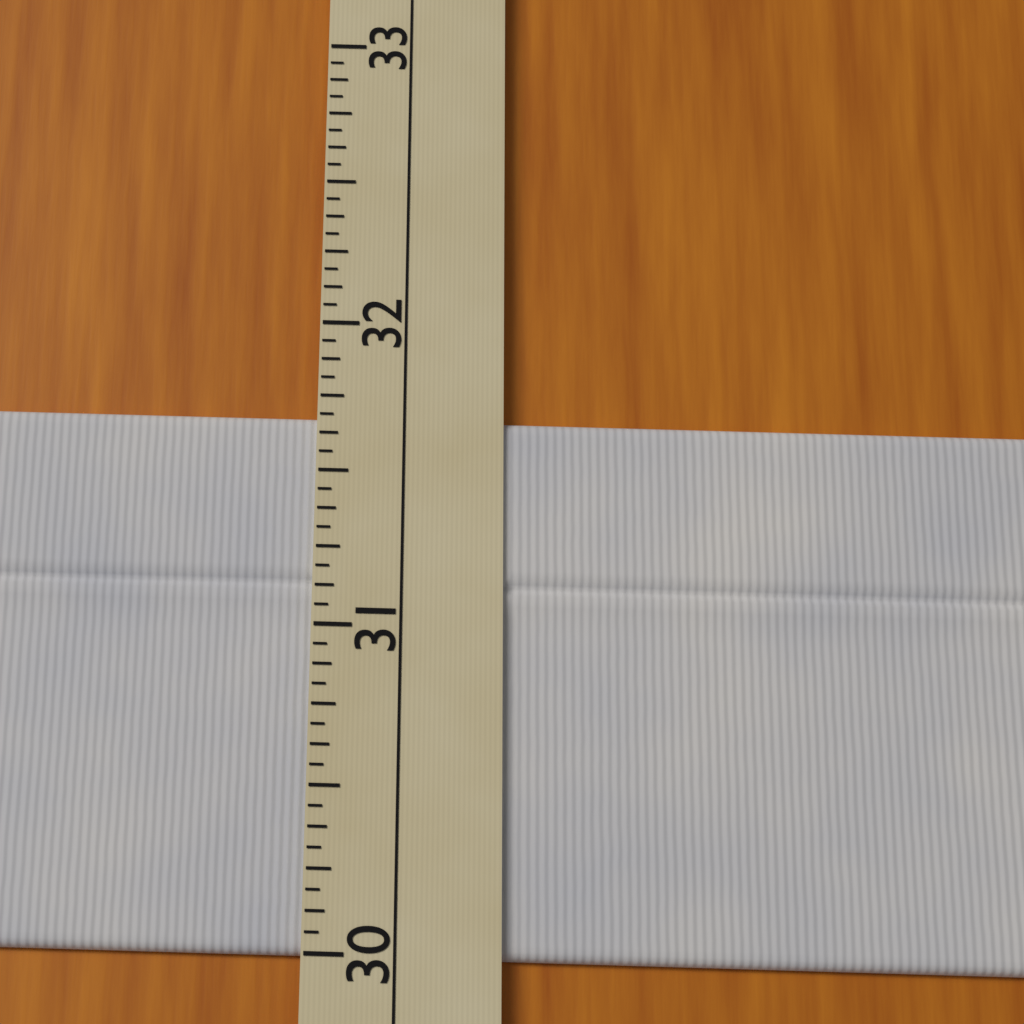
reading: 31.6875 (no unit)
